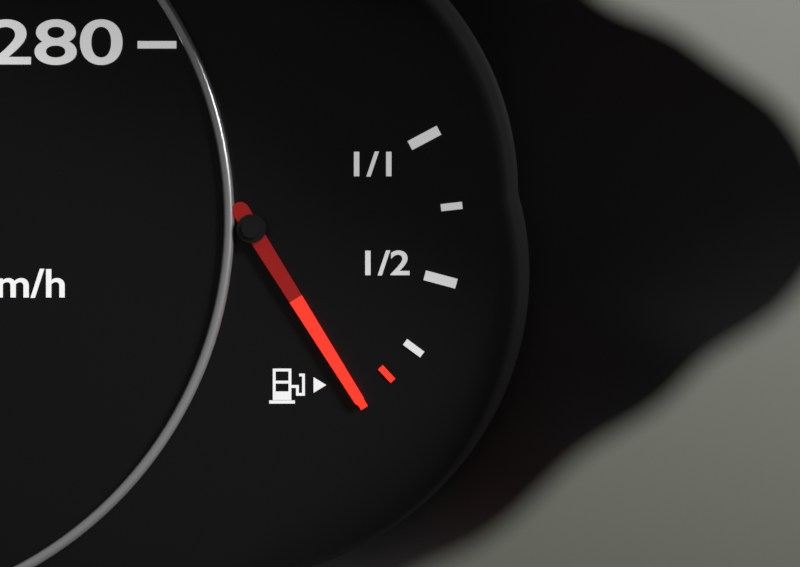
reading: 0.00 (no unit)
